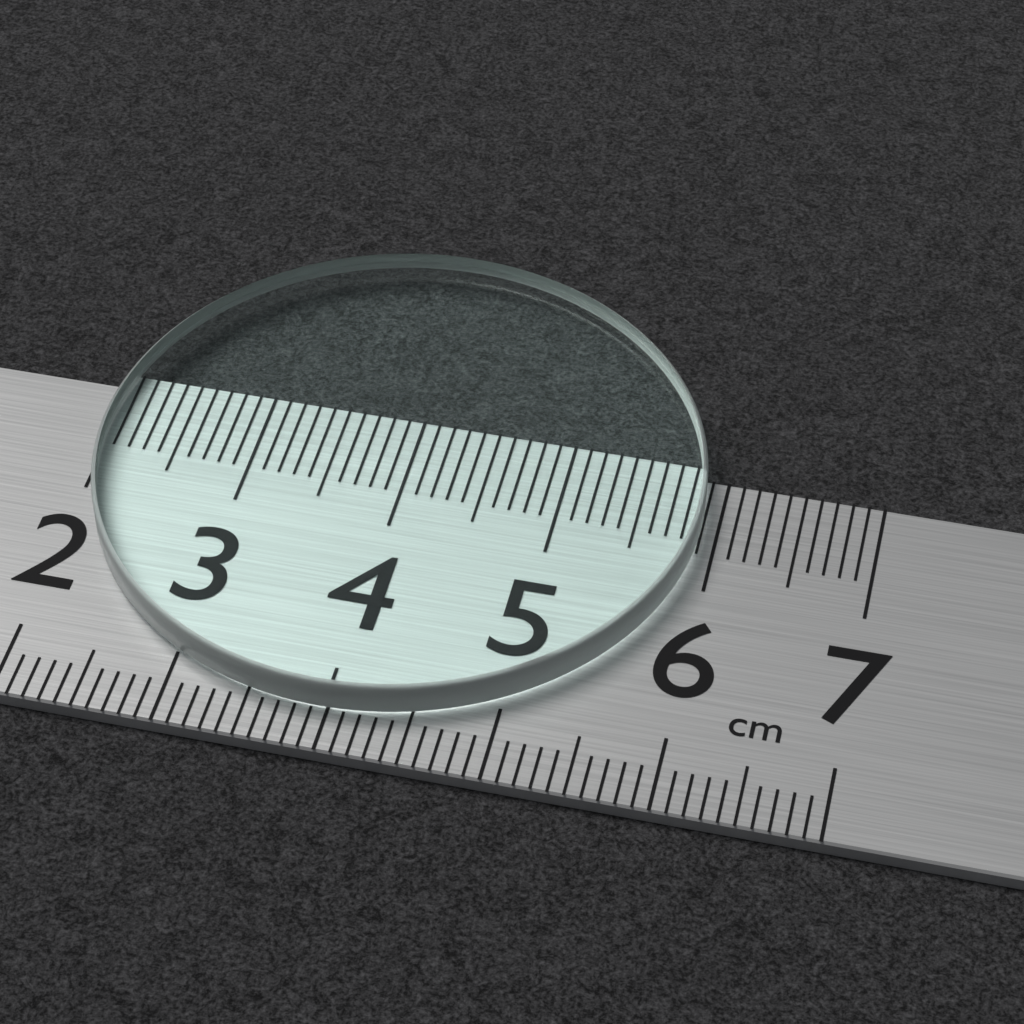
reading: 5.9 cm
